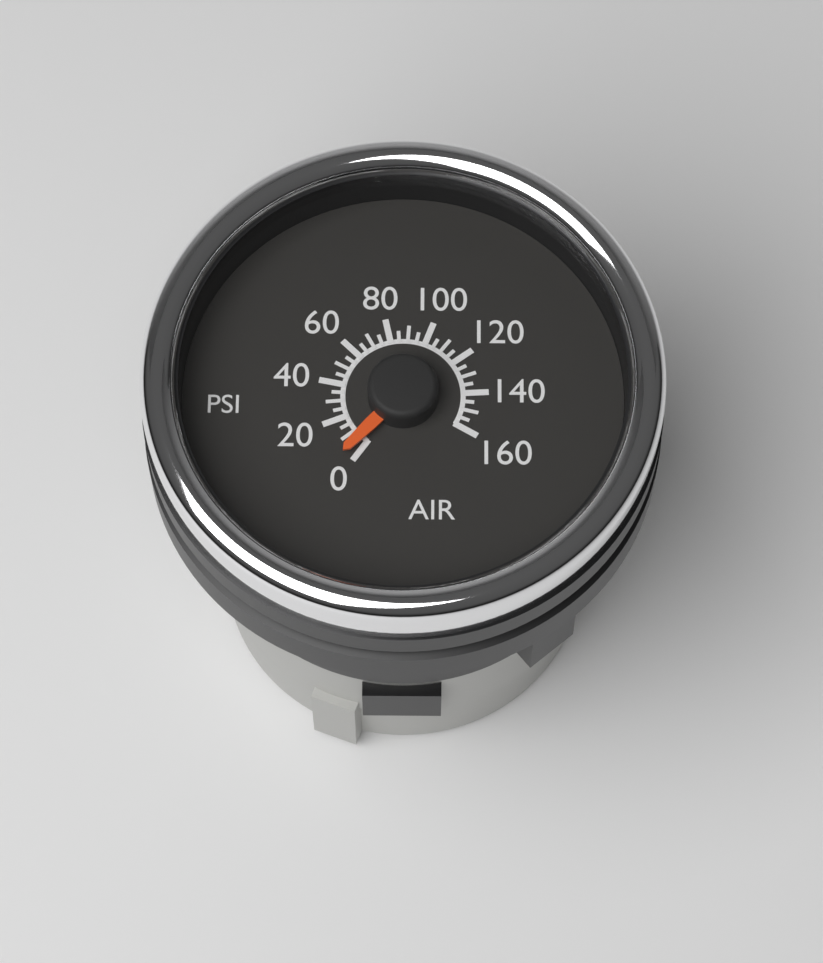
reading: 5 psi
